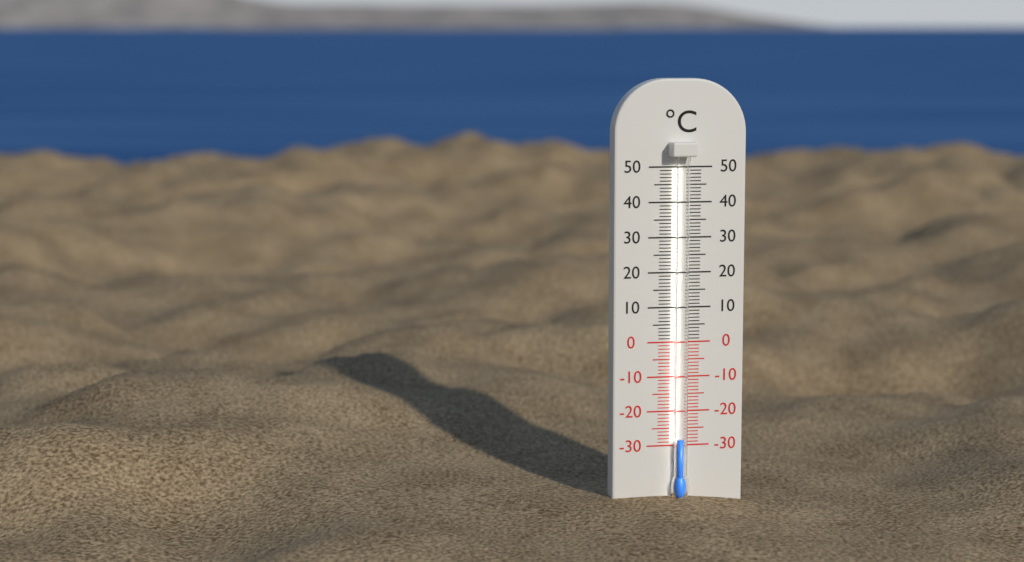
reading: -28 °C
